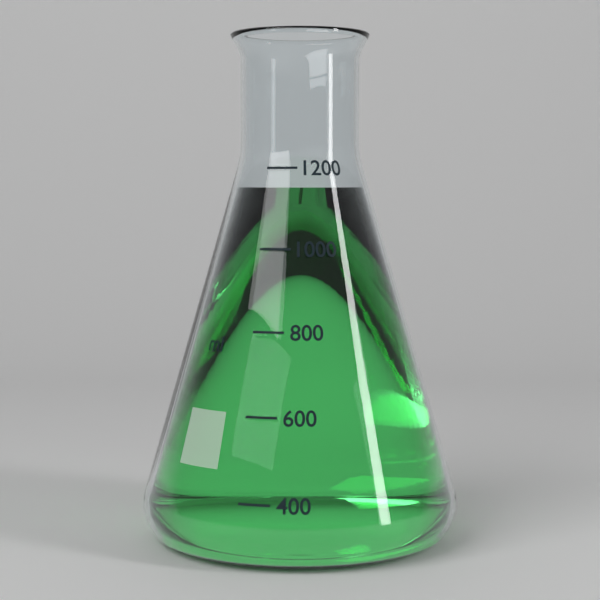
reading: 1150 ml
